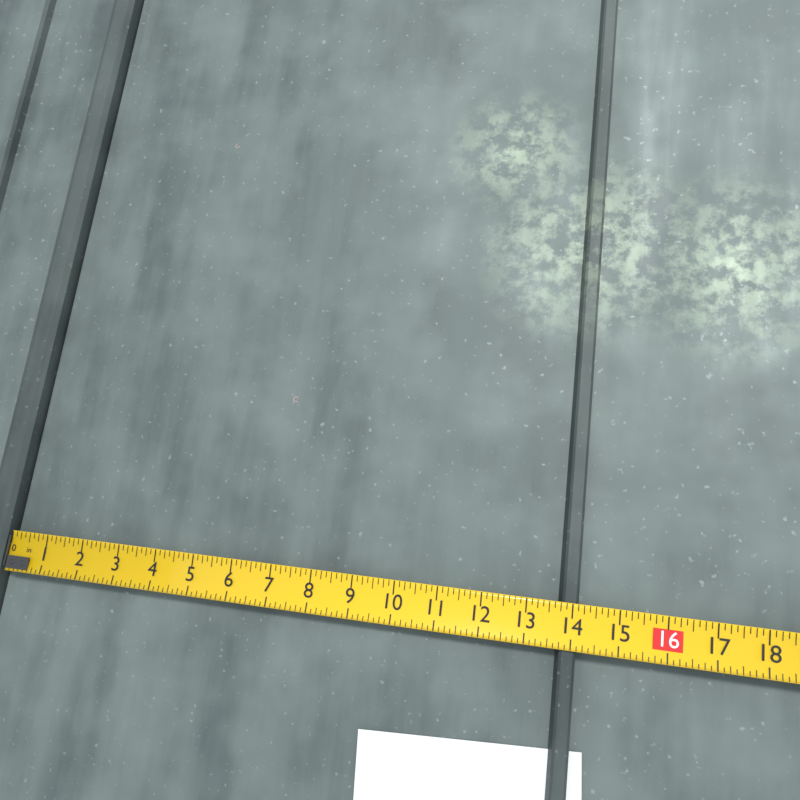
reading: 14.125 in
